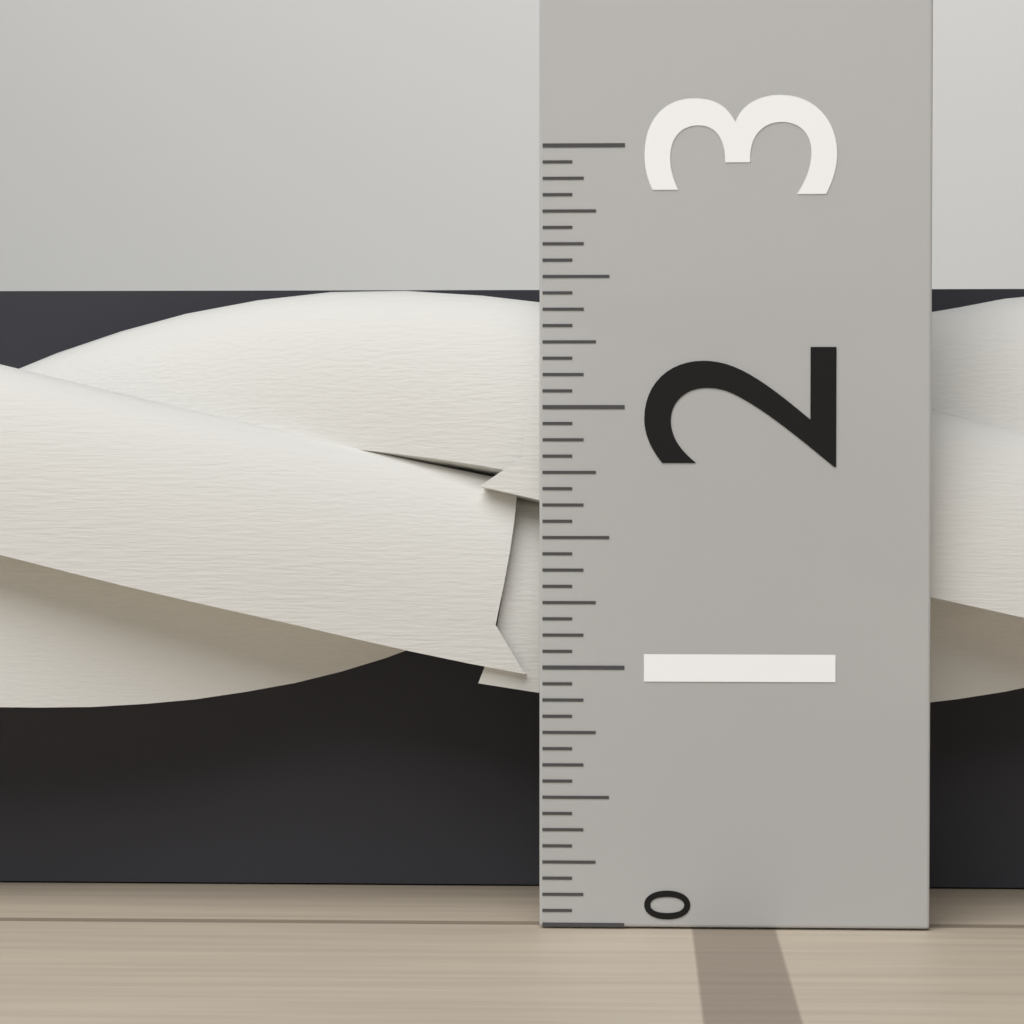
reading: 2.5000 (no unit)
